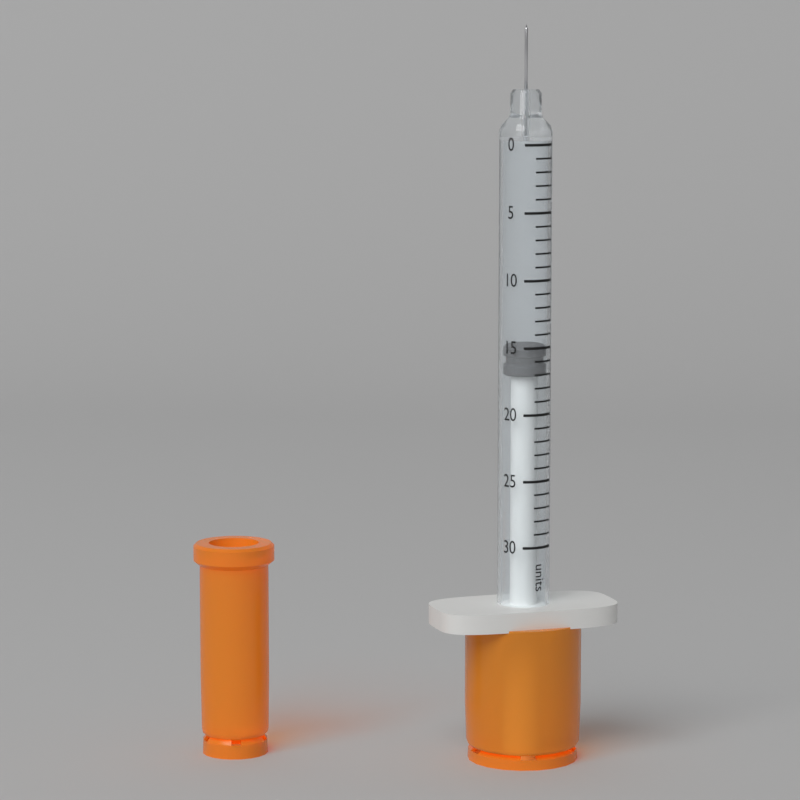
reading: 15 units
